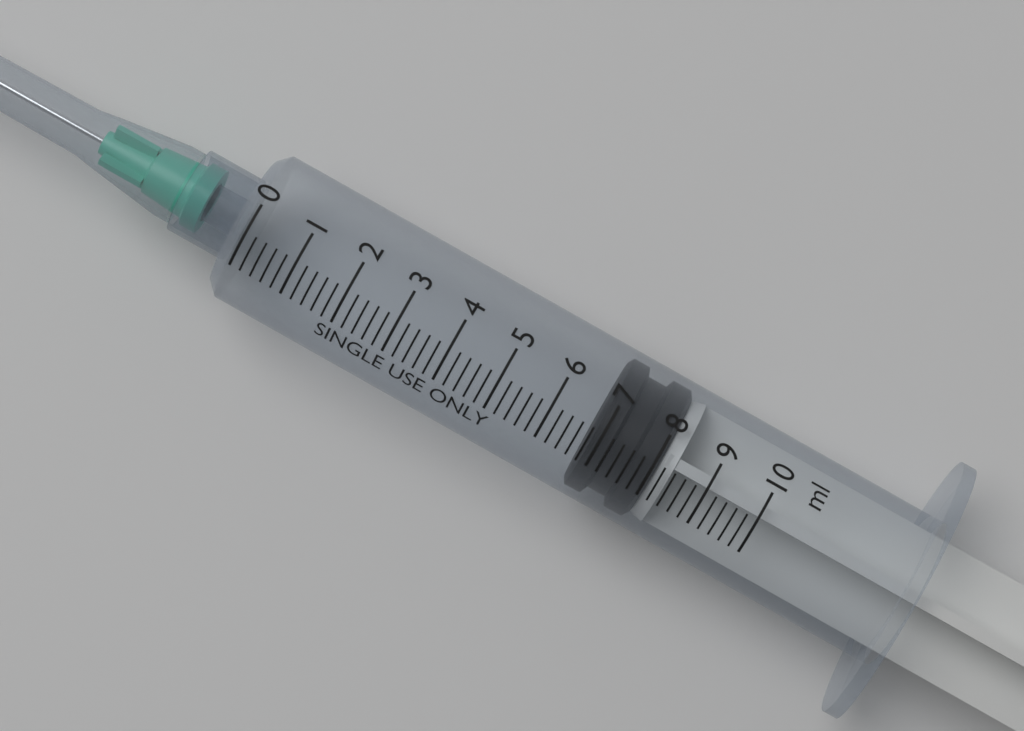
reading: 6.8 ml
